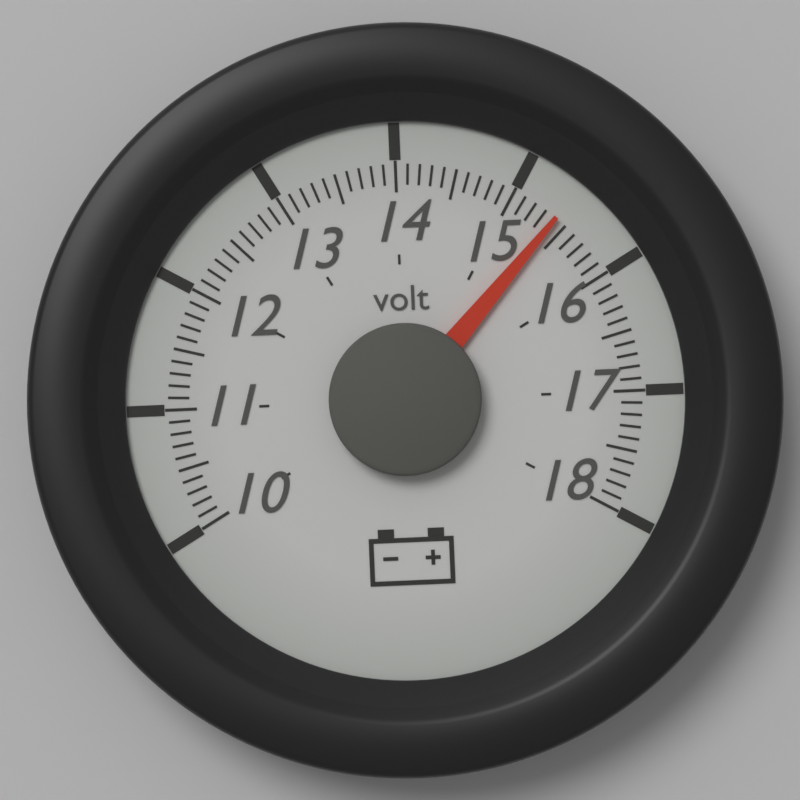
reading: 15.4 volt
